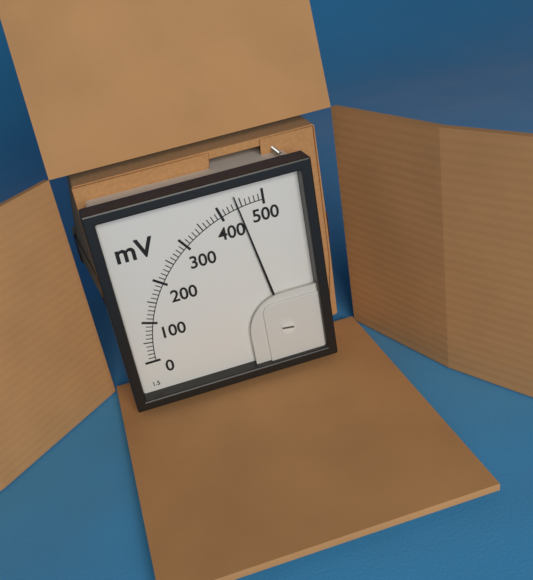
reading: 440 mV
